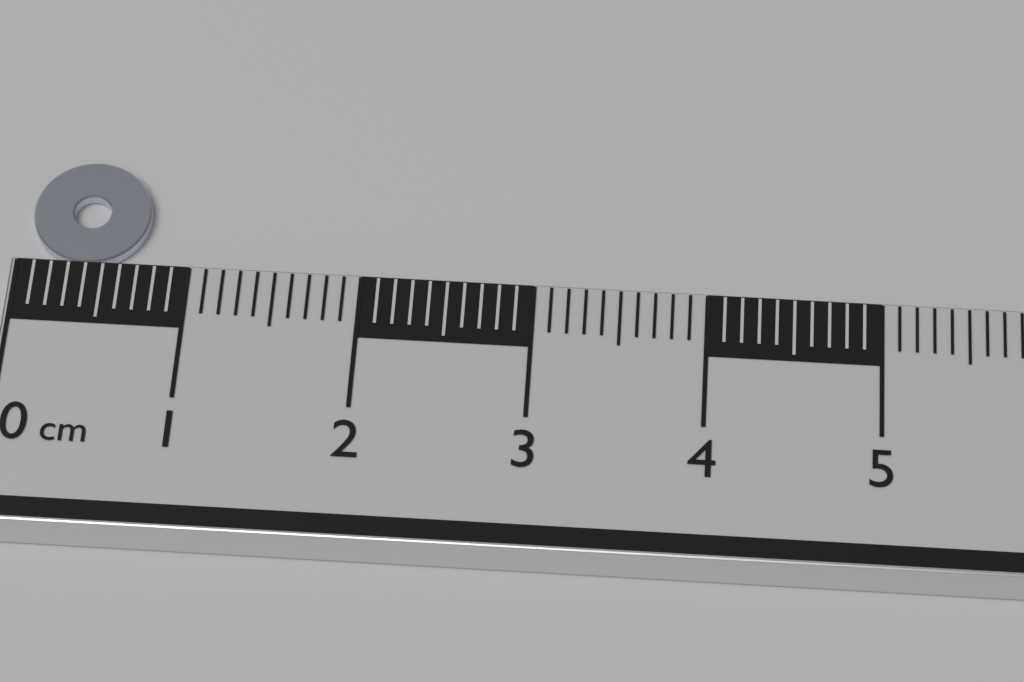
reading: 0.7 cm
